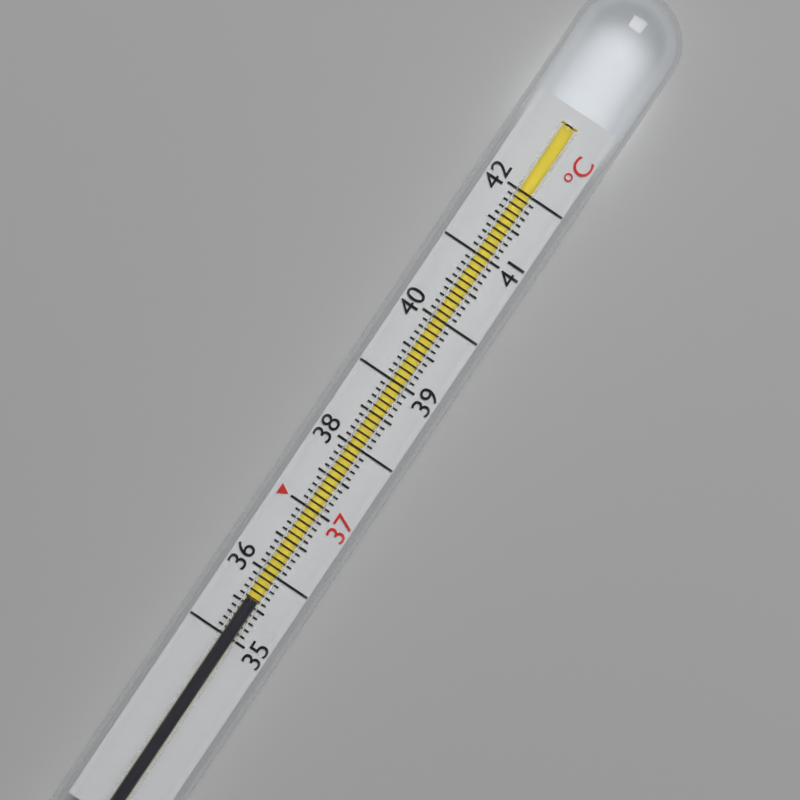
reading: 35.6 °C
